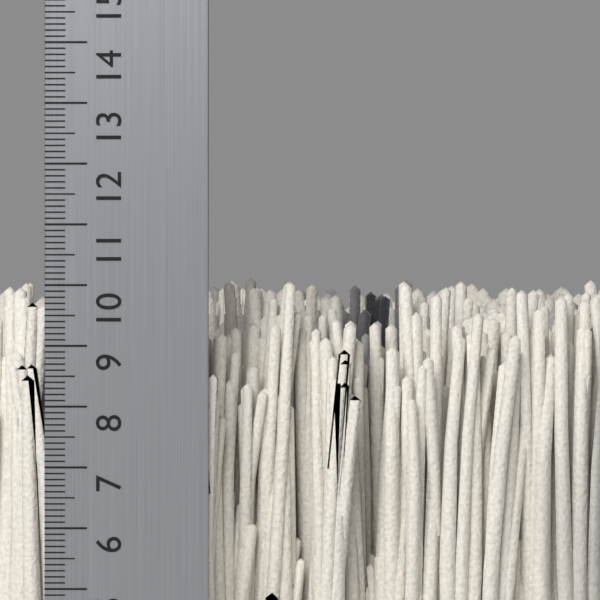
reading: 10.2 cm
